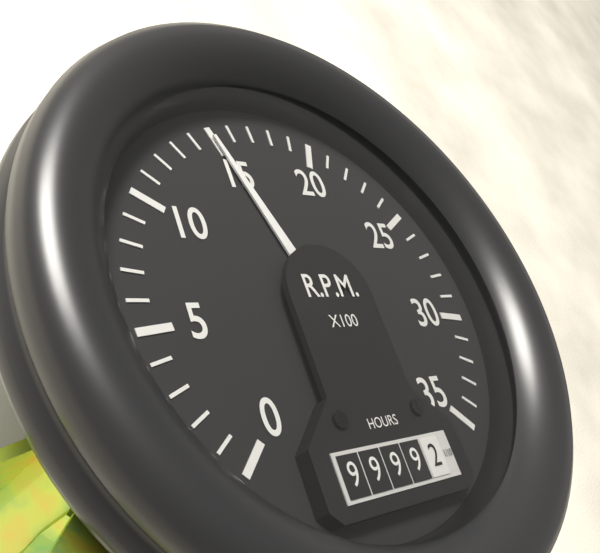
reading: 1500 RPM
